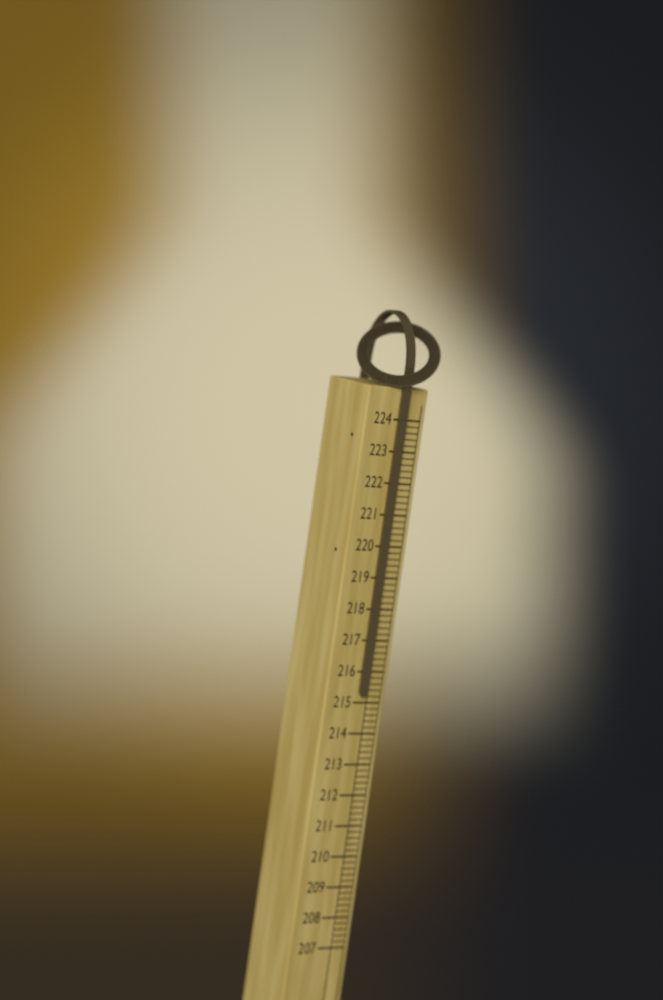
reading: 215.2 (no unit)
